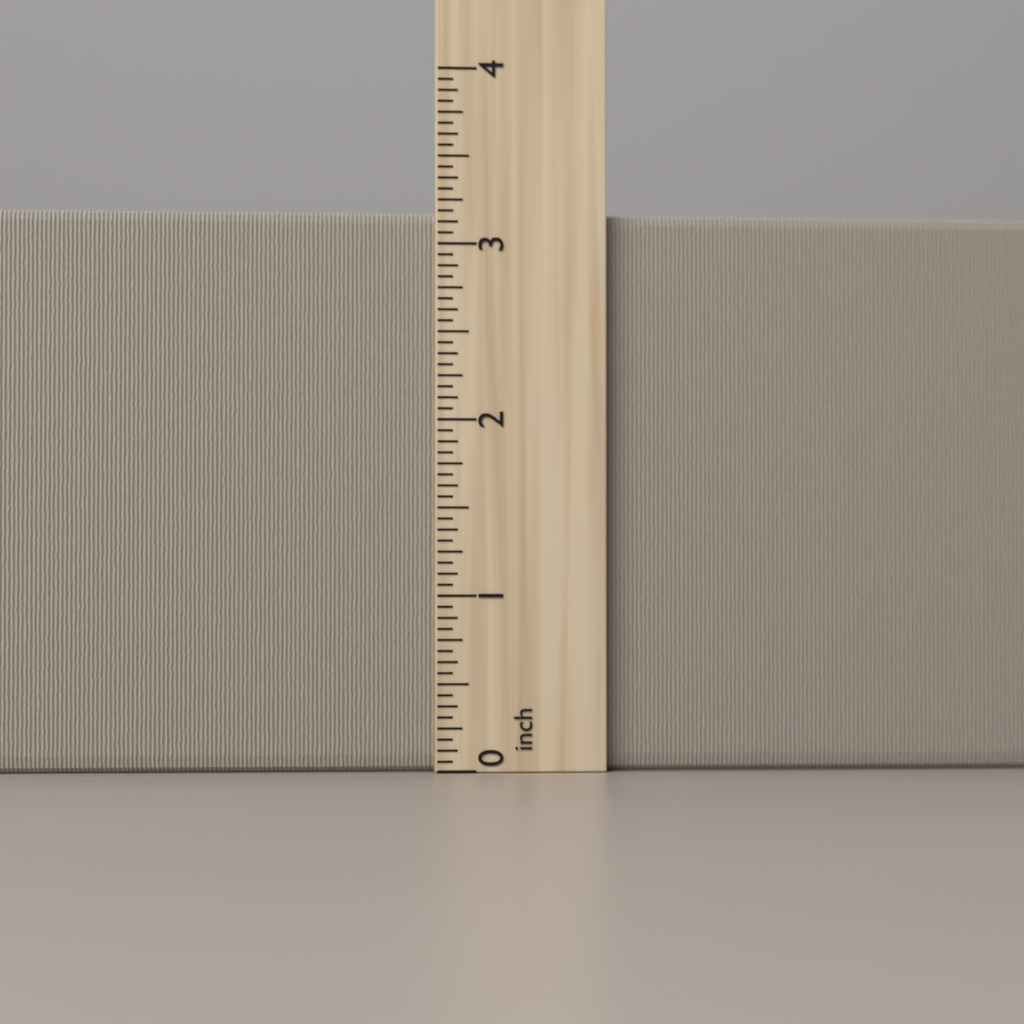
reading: 3.1875 inch
